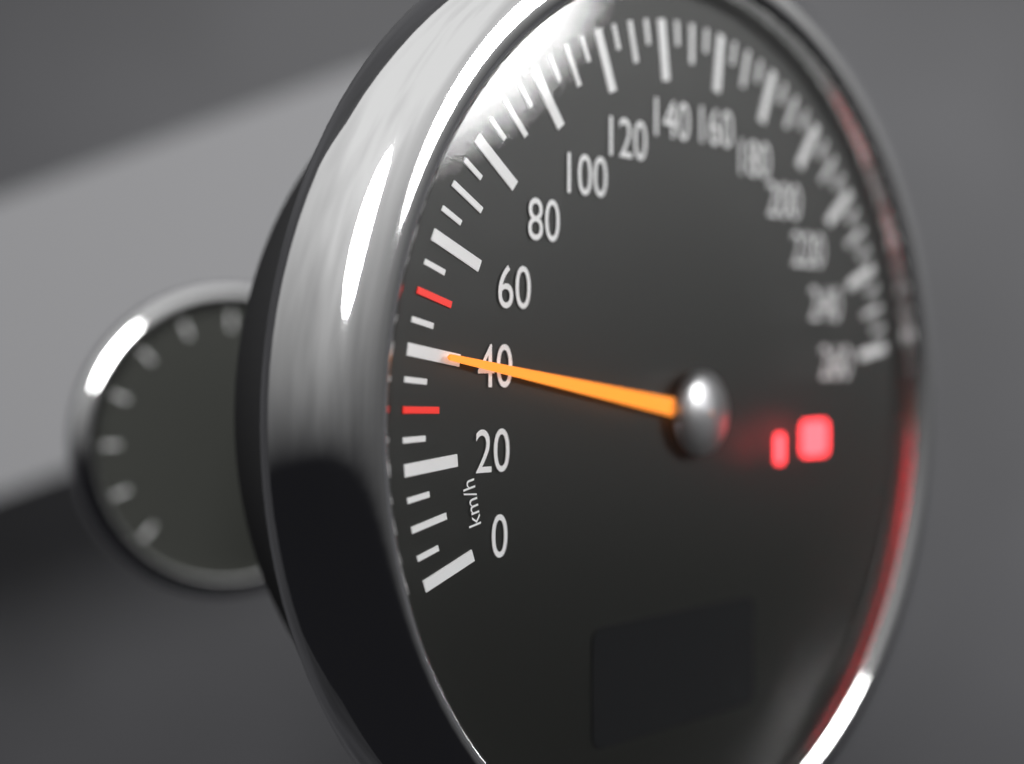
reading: 40 km/h
